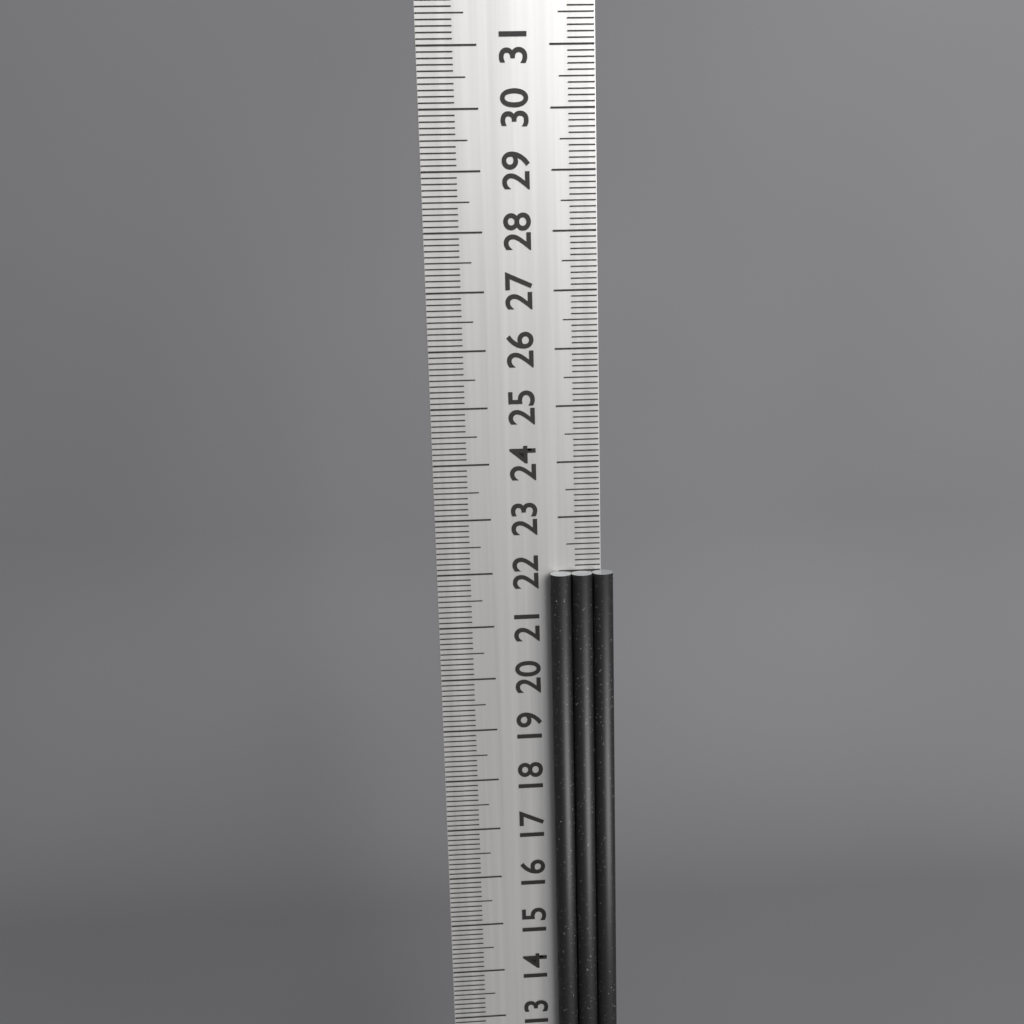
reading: 22.0 cm
